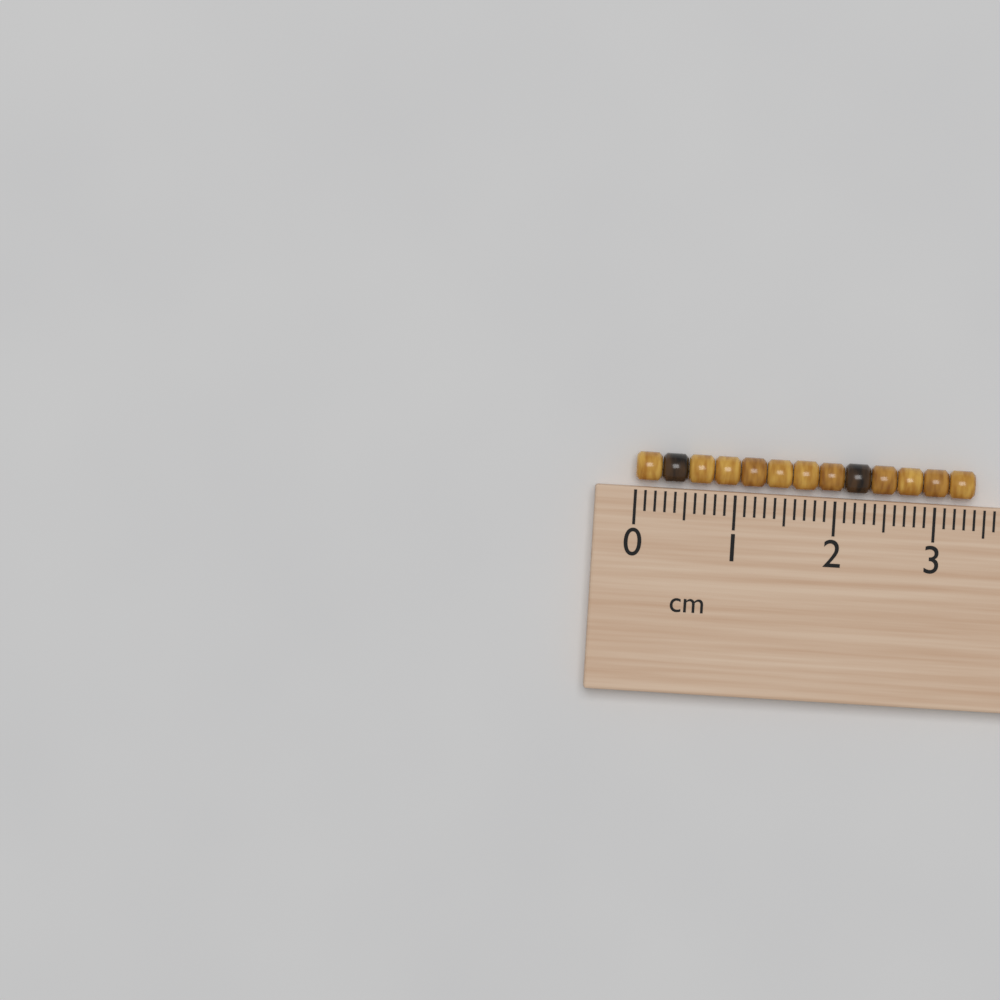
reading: 3.4 cm
